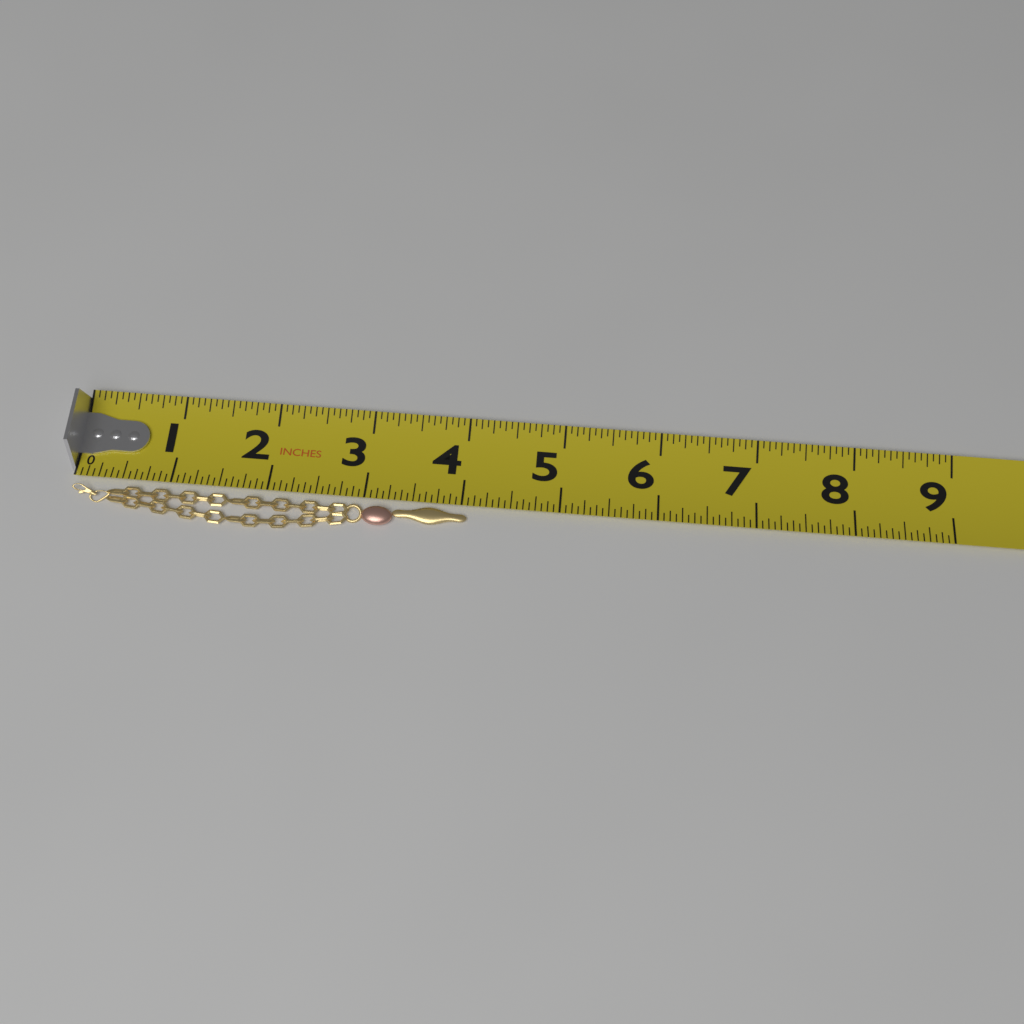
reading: 4.0625 in
